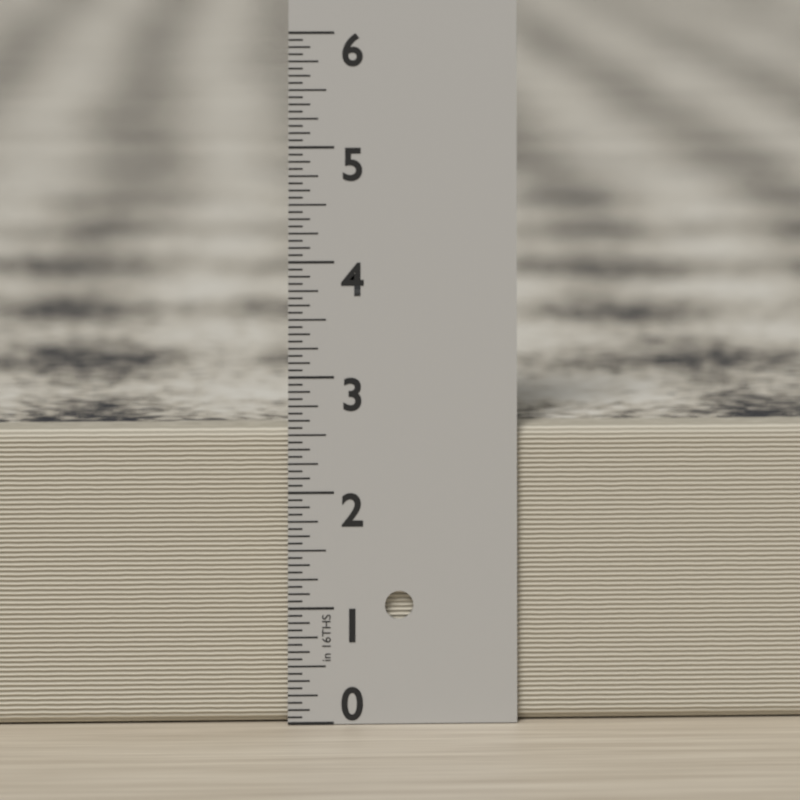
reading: 2.5625 in
